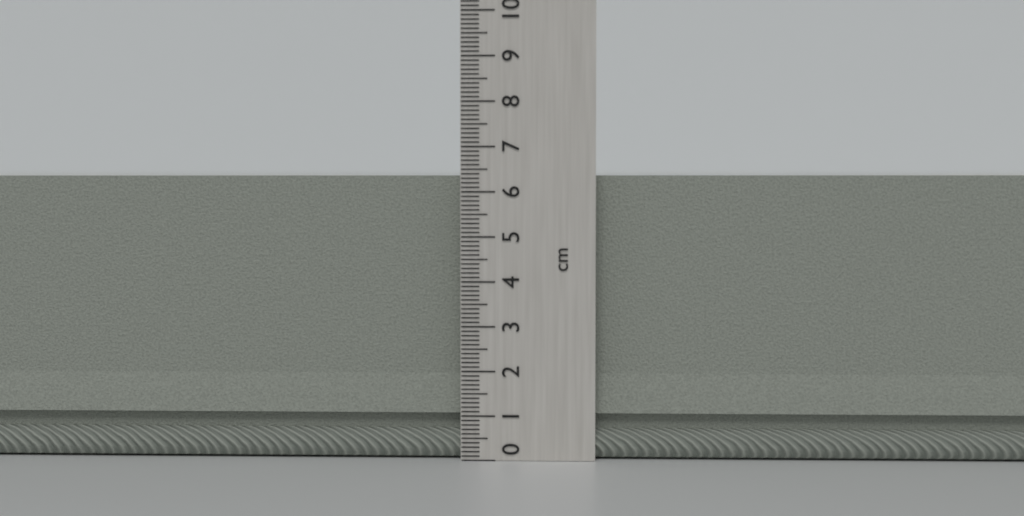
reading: 6.4 cm
